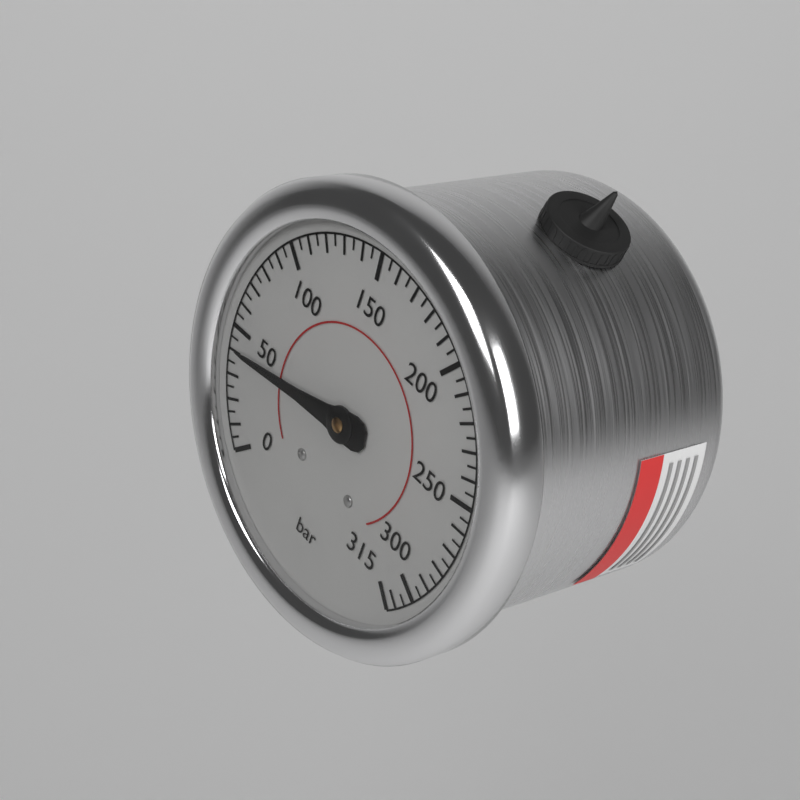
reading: 40 bar
